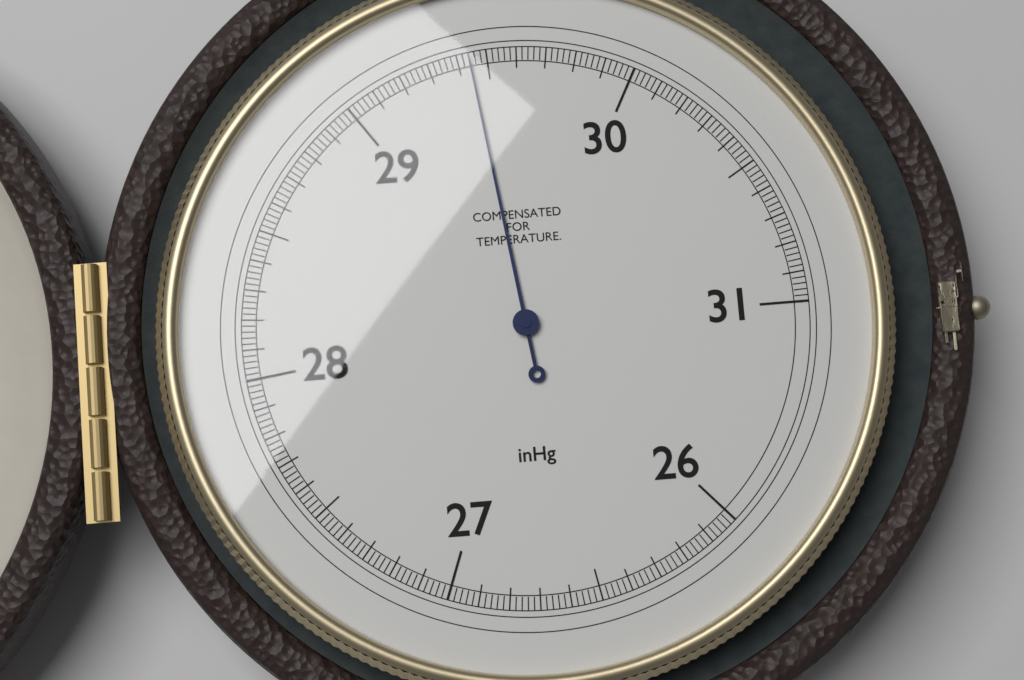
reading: 29.44 inHg
